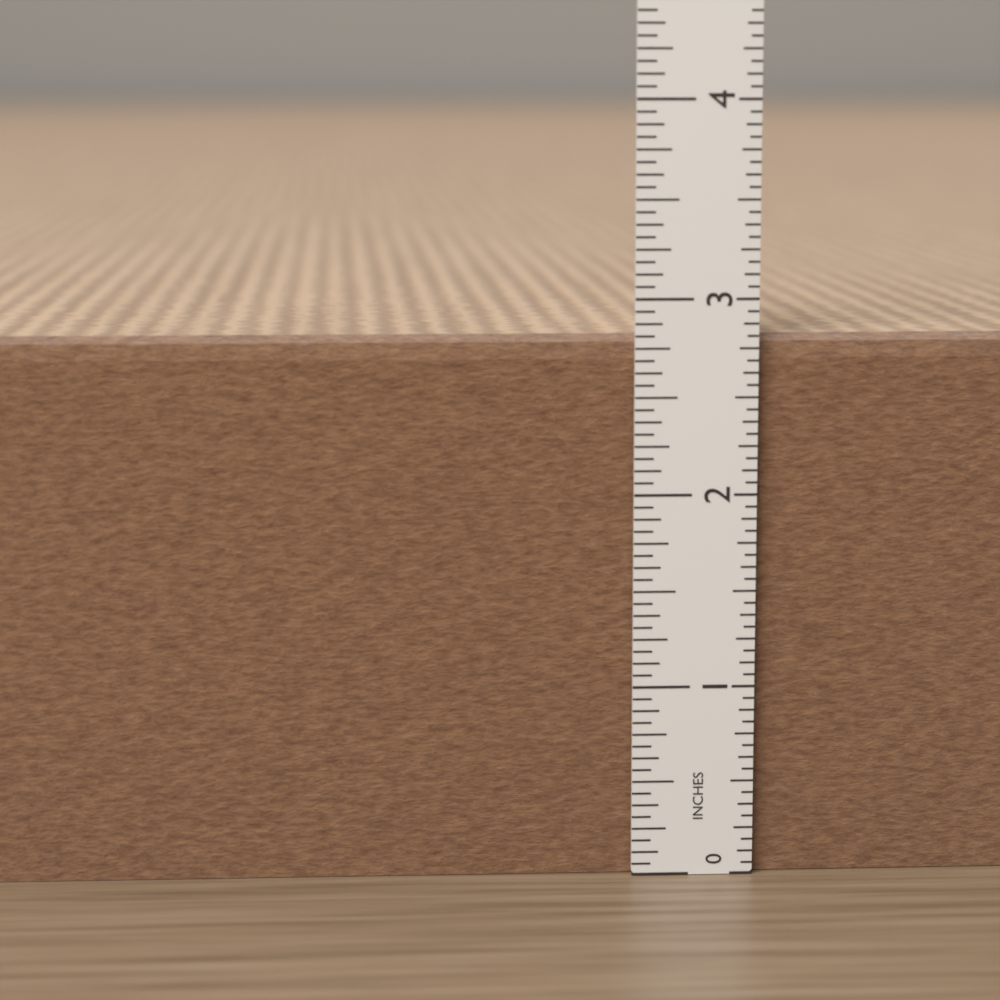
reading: 2.8125 in
